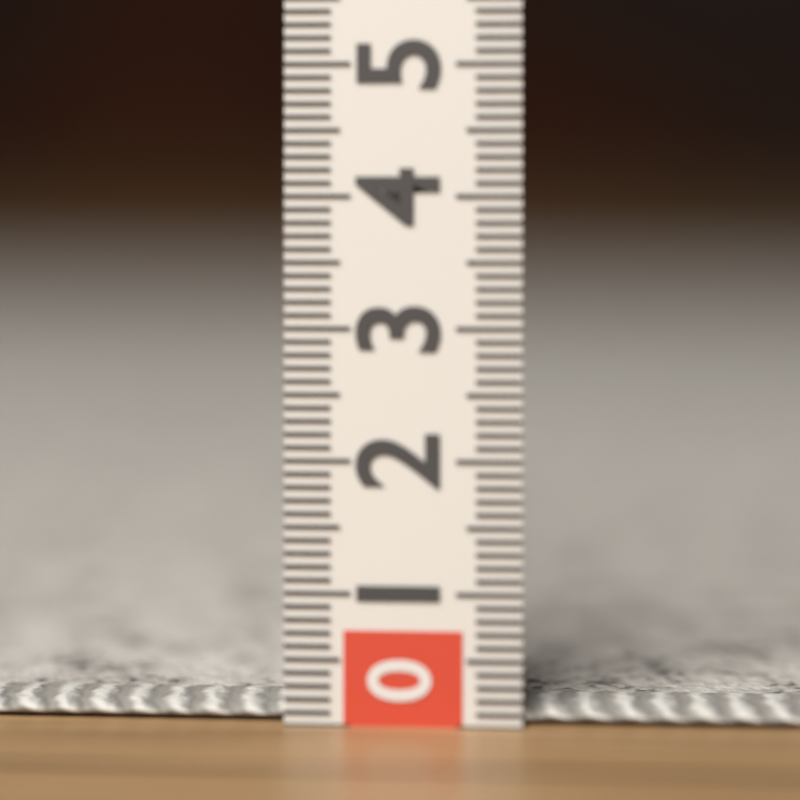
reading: 0.2 (no unit)
